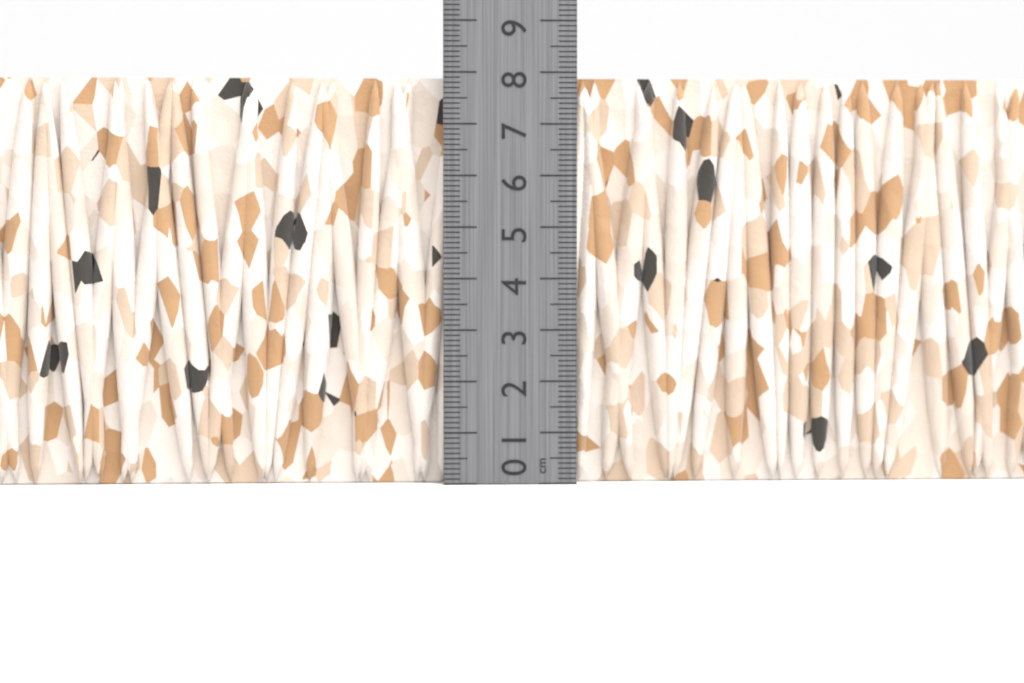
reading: 7.9 cm
